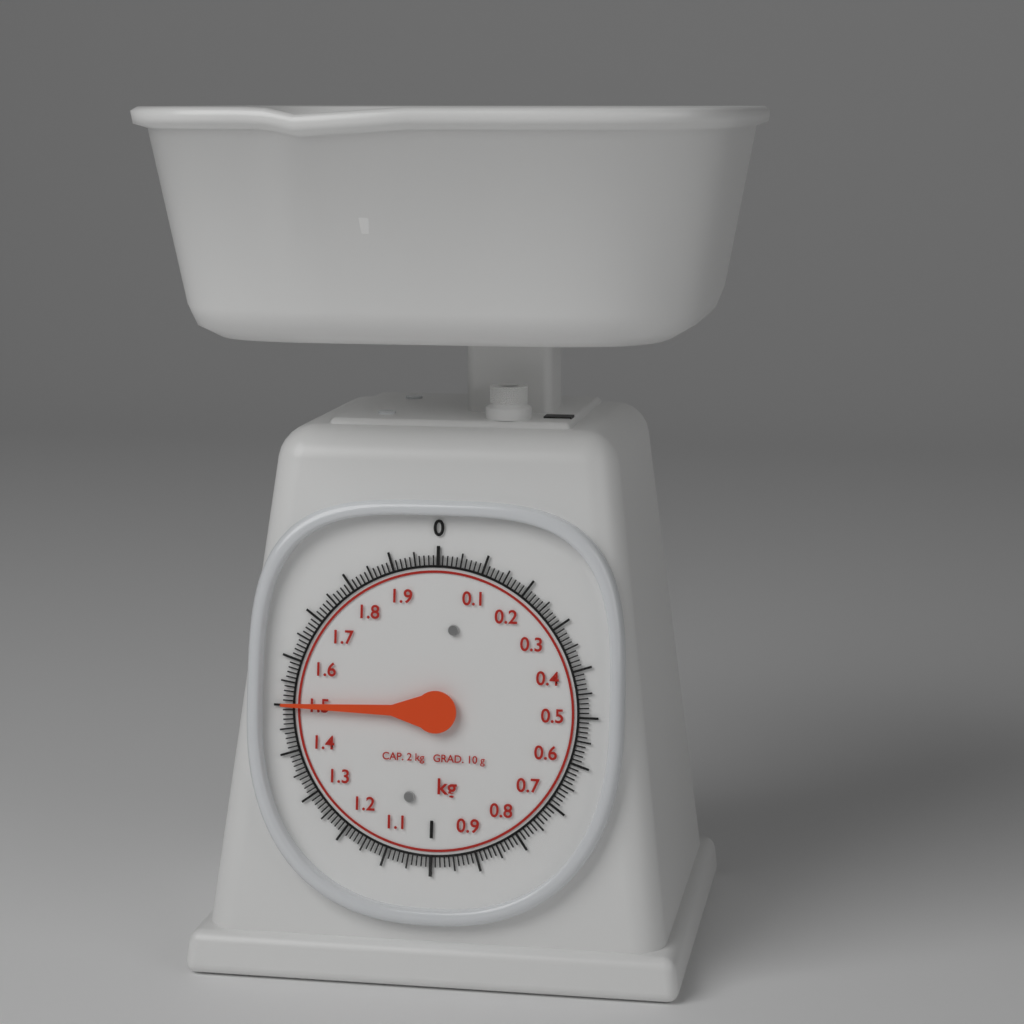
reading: 1.50 kg
